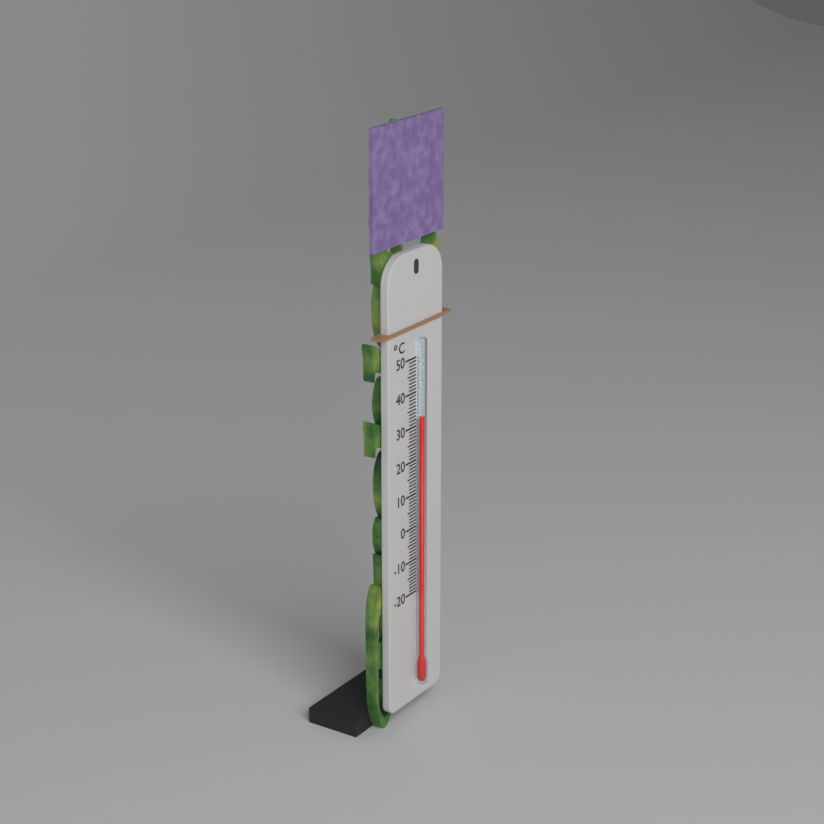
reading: 33 °C
